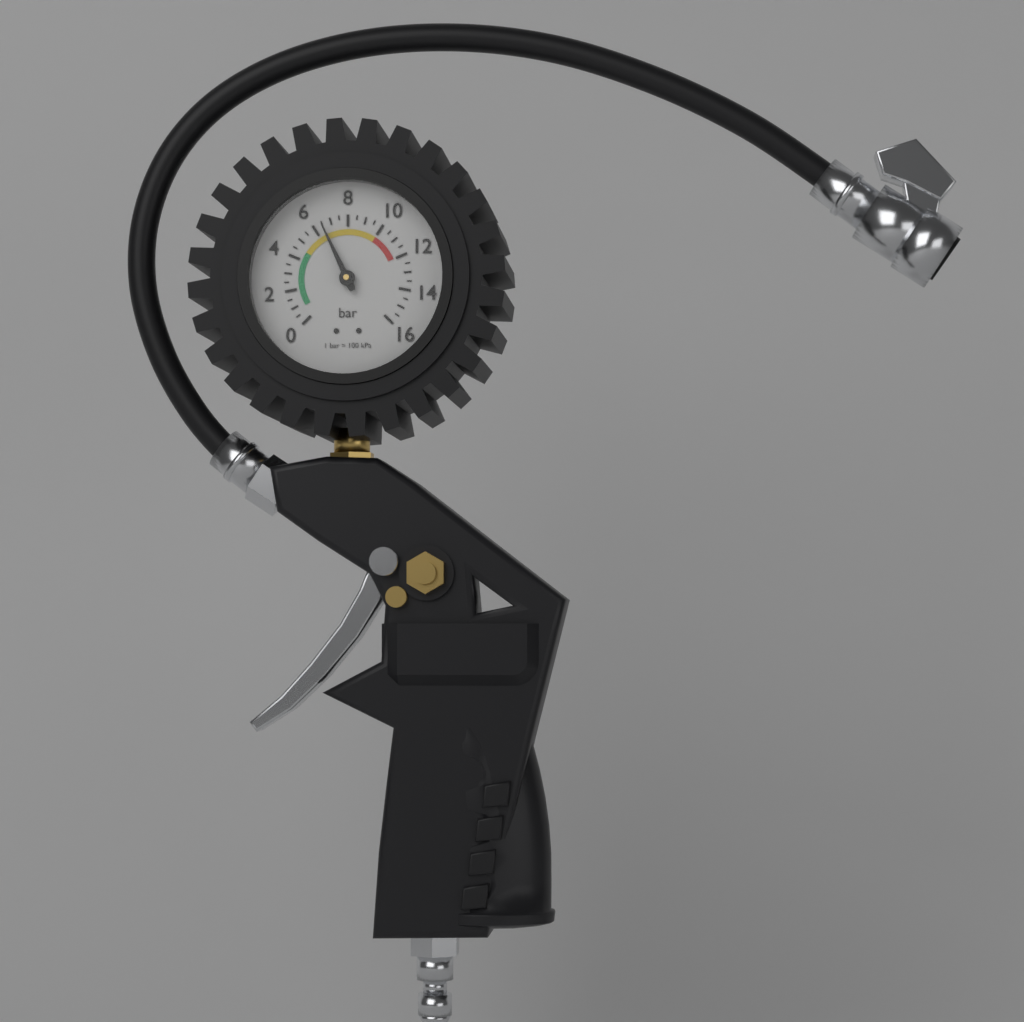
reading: 6.5 bar
